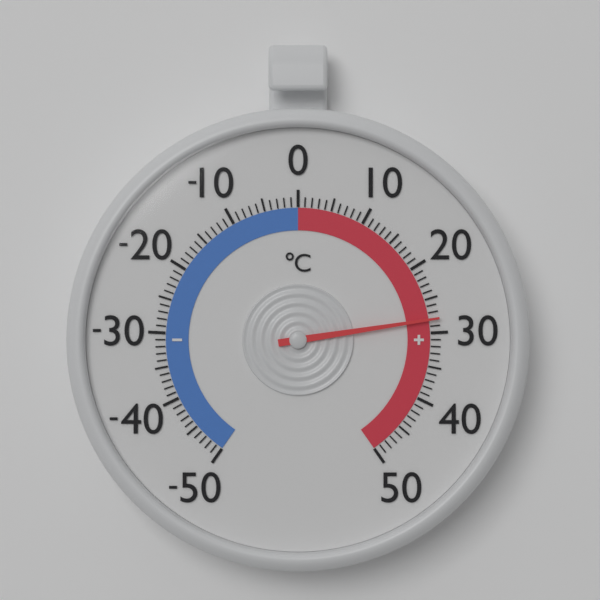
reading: 28 °C
